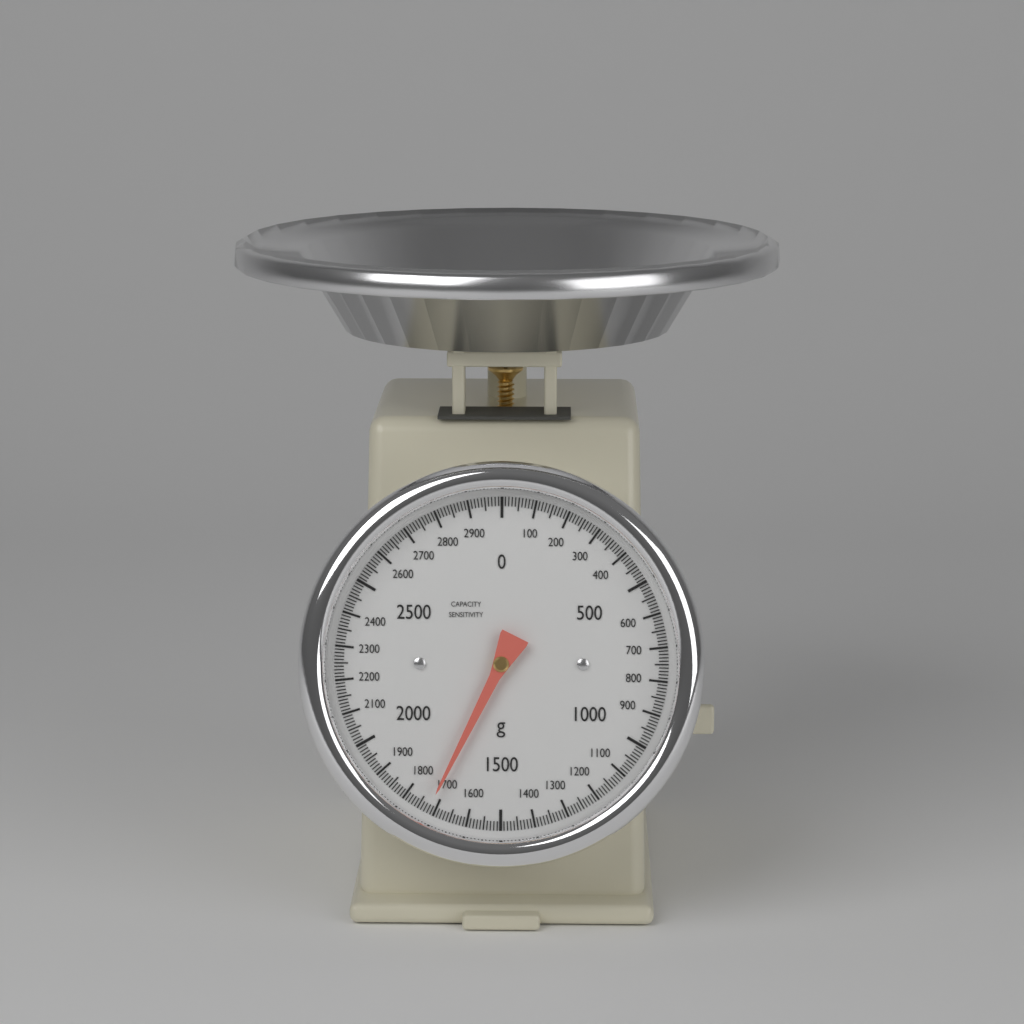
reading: 1720 g
